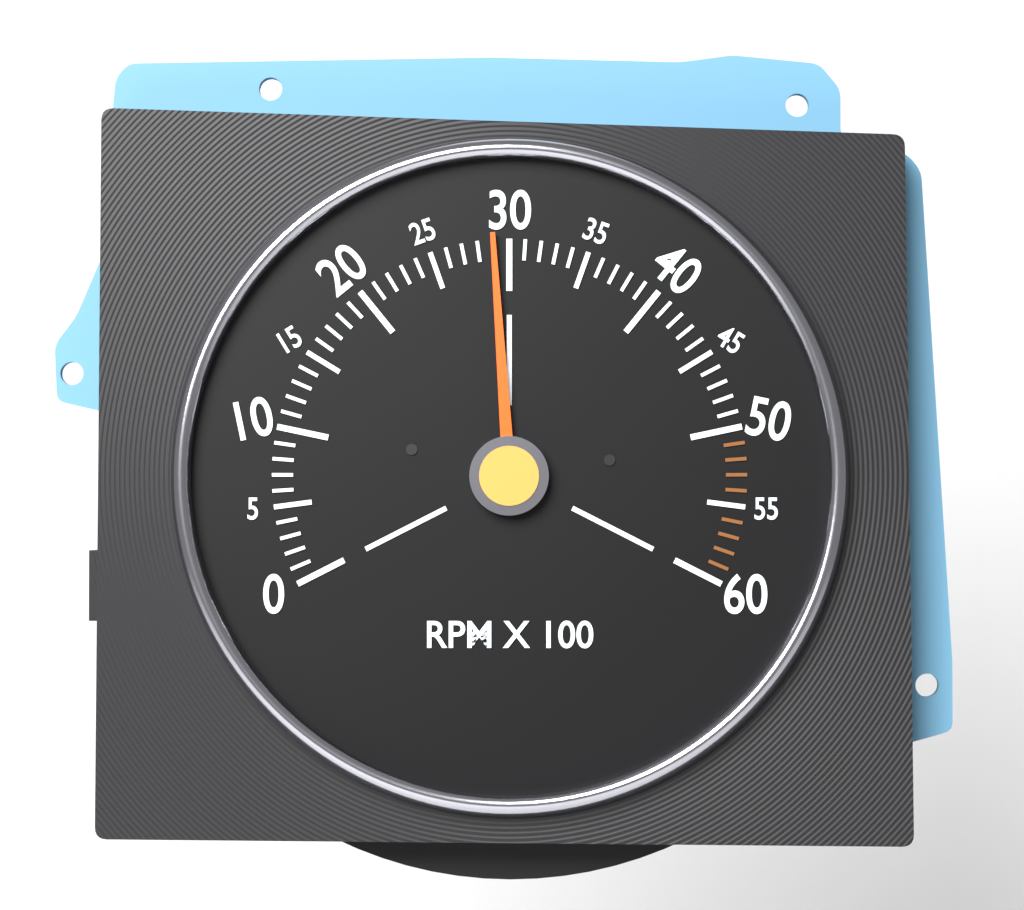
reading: 2900 RPM
